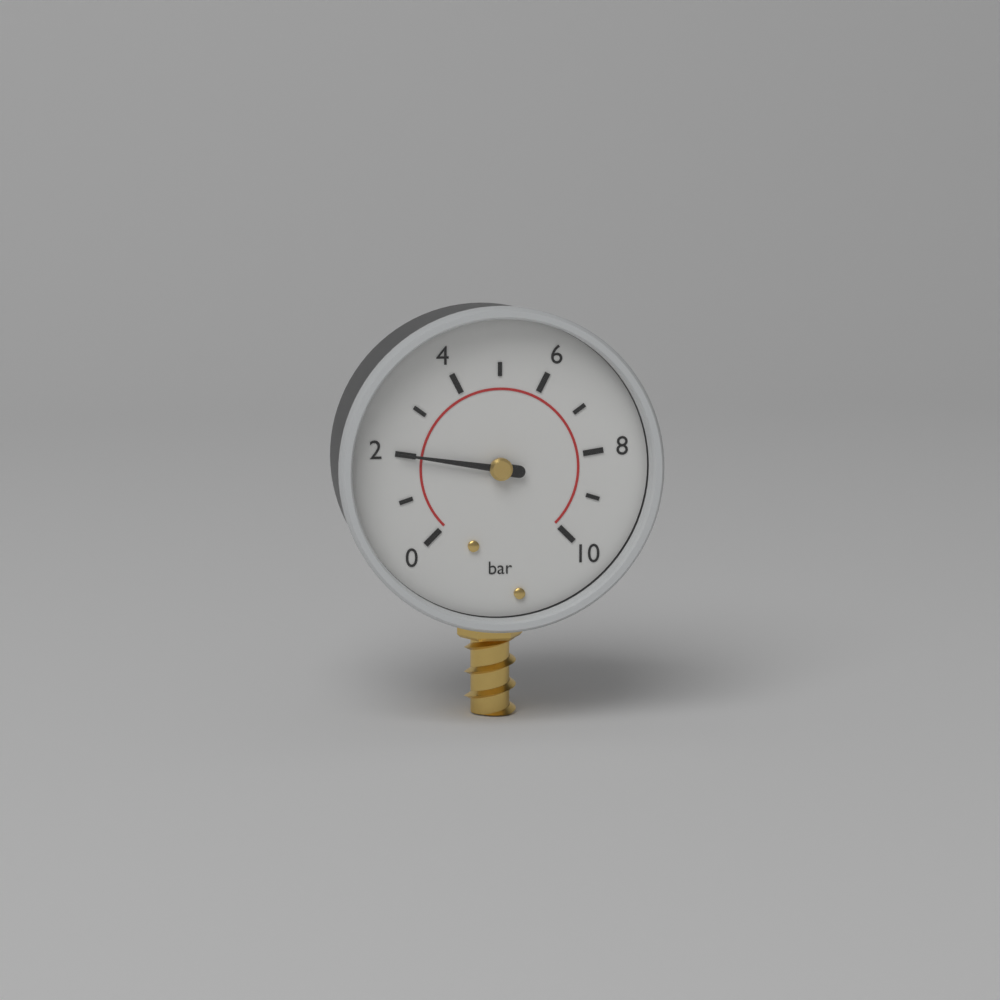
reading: 2 bar
